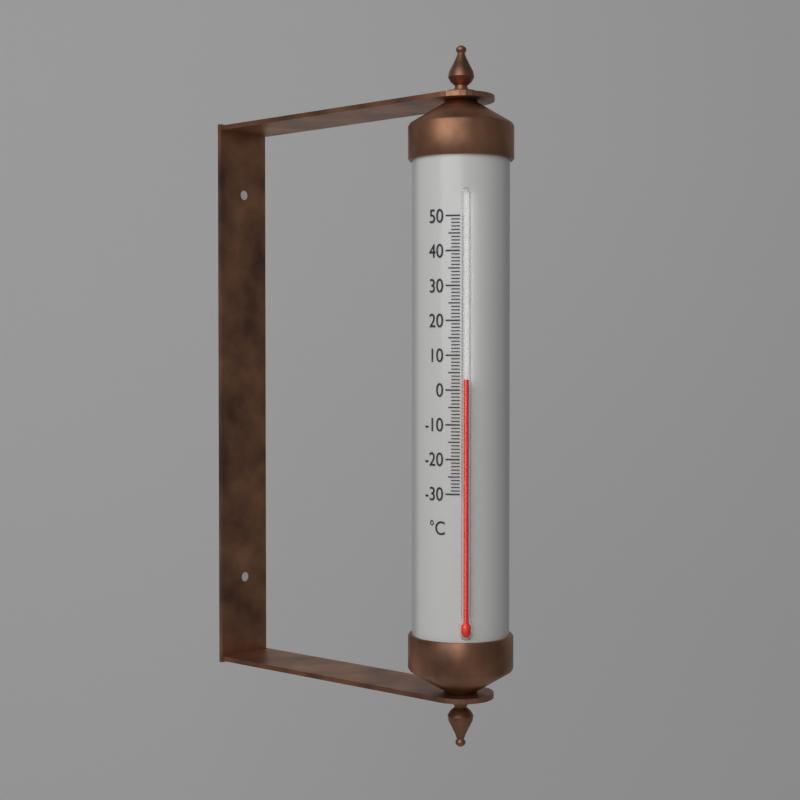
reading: 3 °C
